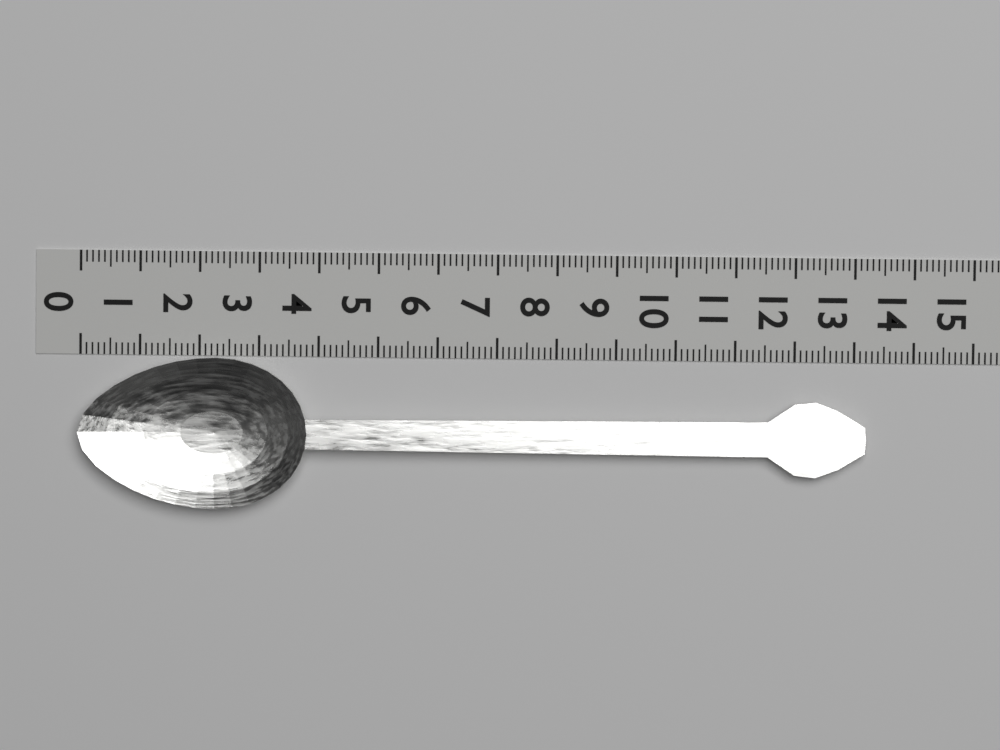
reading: 13.2 (no unit)
